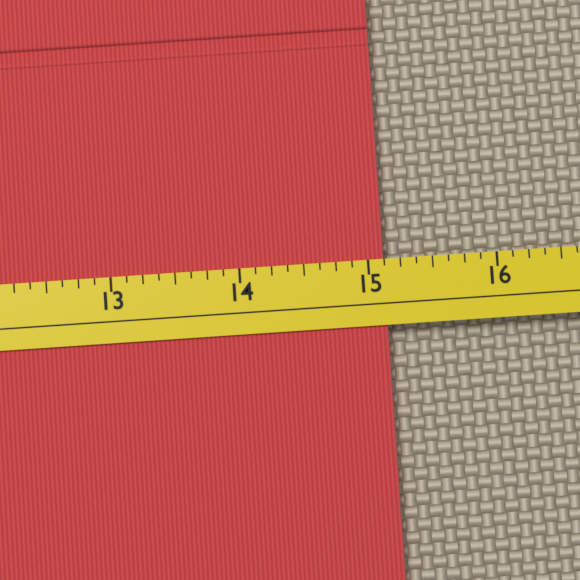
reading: 15.125 (no unit)
